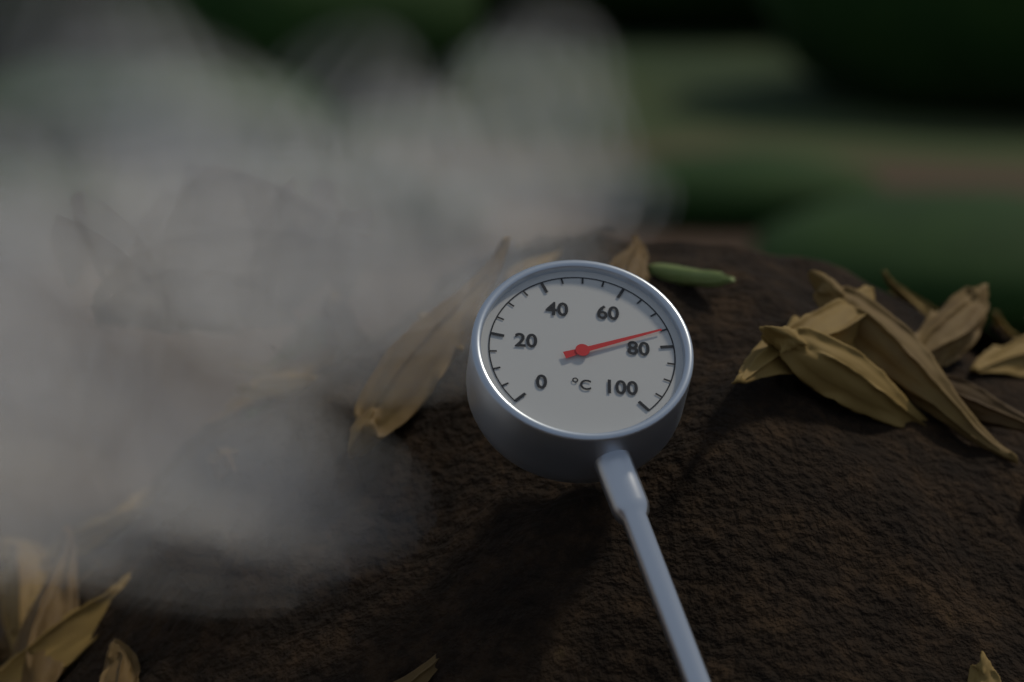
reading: 75 °C
